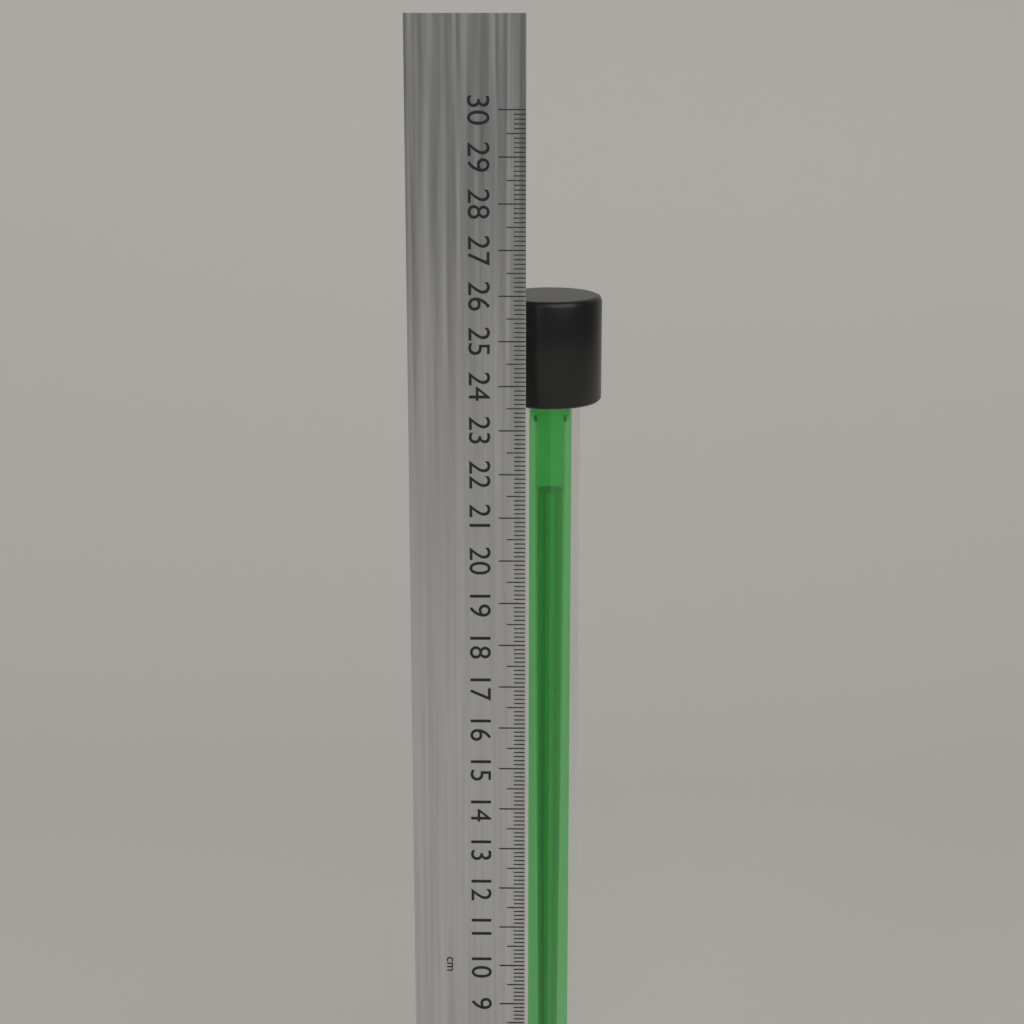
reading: 25.8 cm
